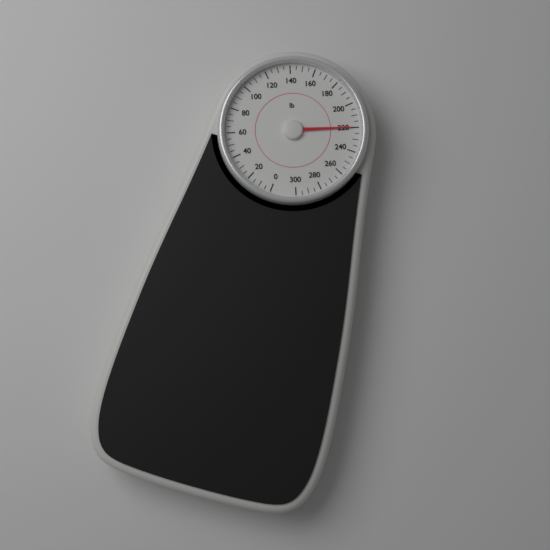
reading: 220 lb
